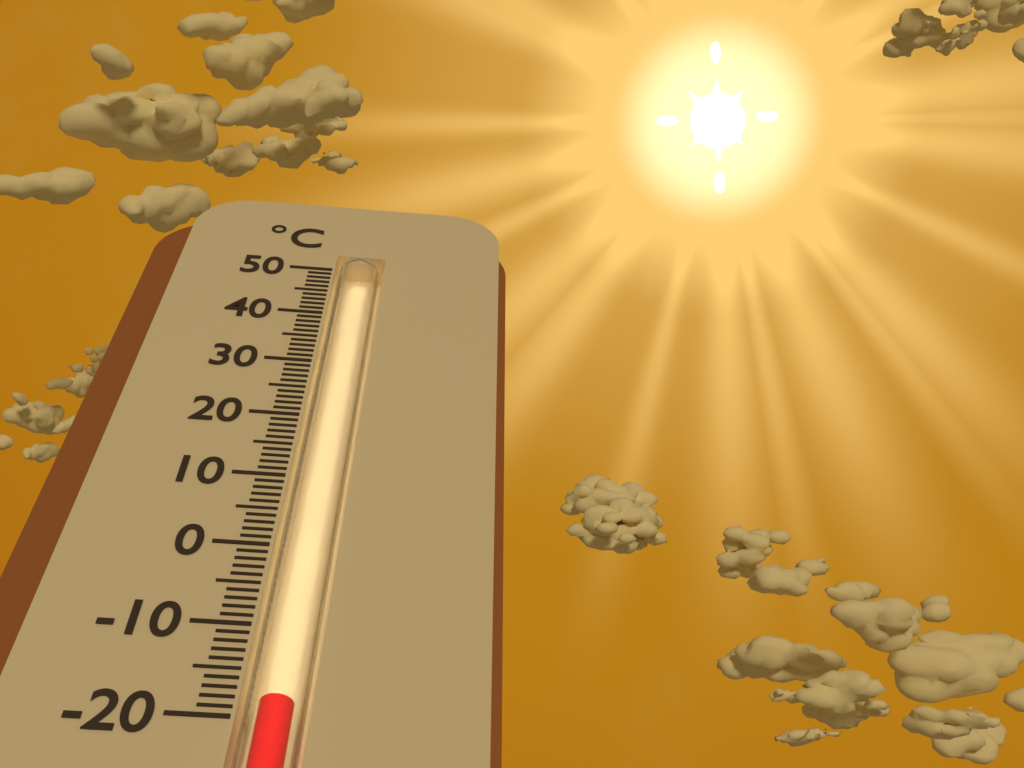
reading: -18 °C
